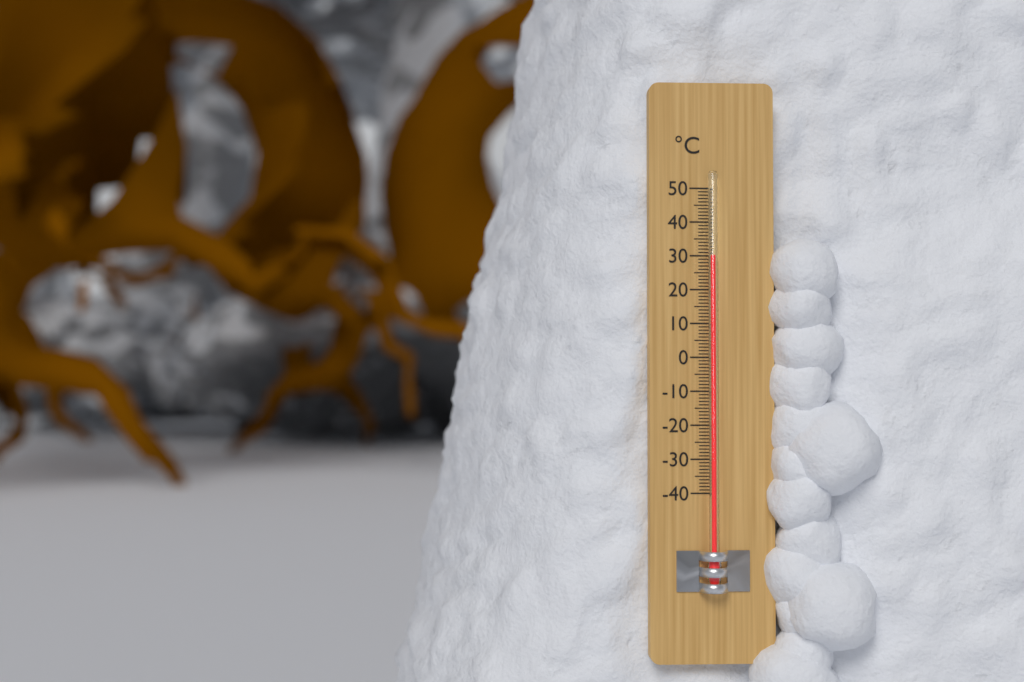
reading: 30 °C
